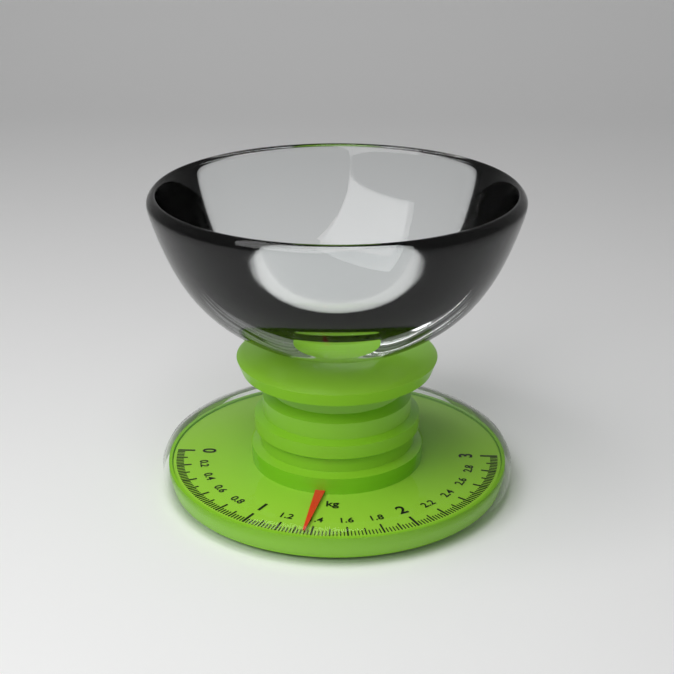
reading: 1.36 kg
